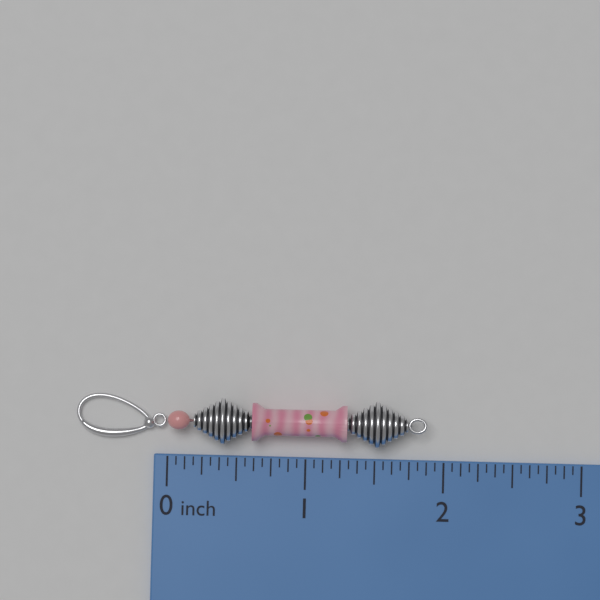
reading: 1.8750 inch
